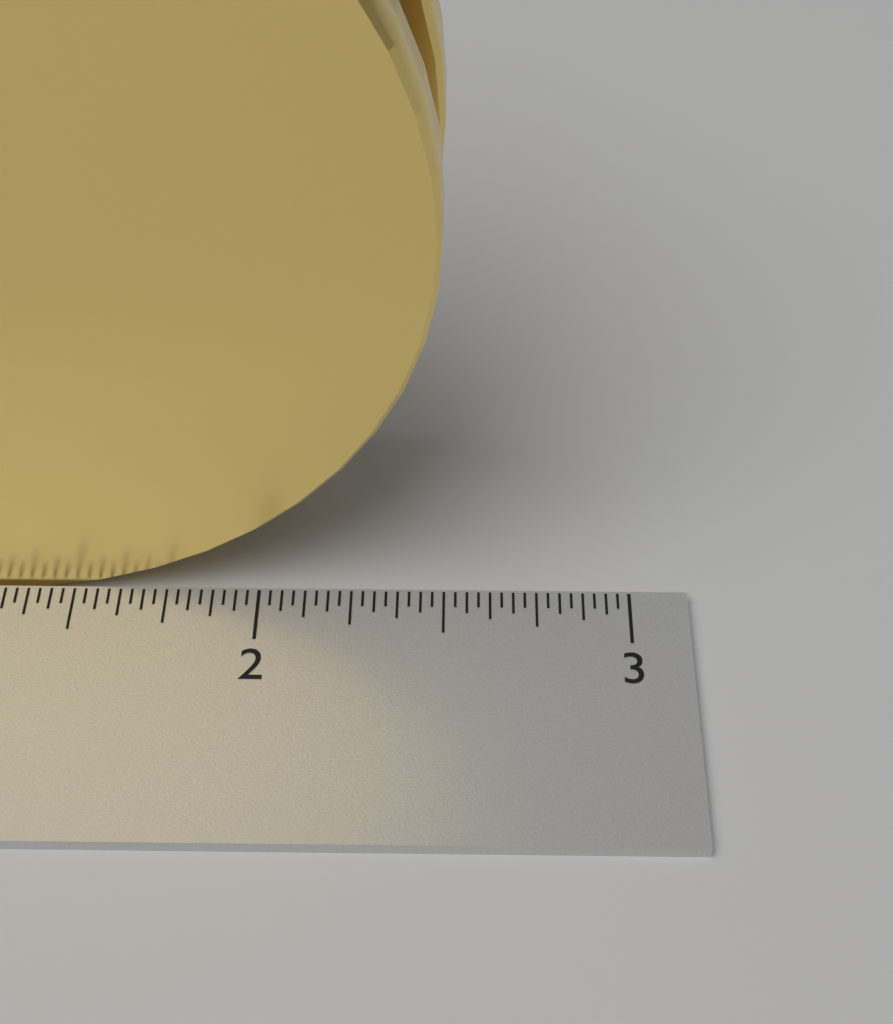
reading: 2.50000 inch
